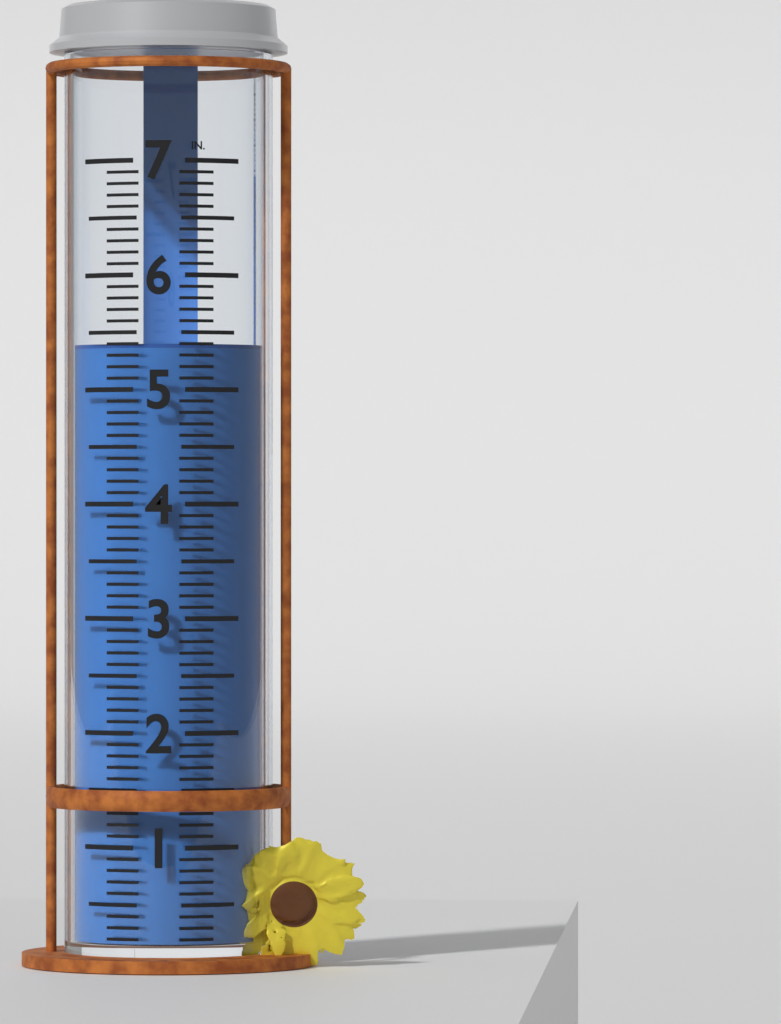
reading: 5.4 in
